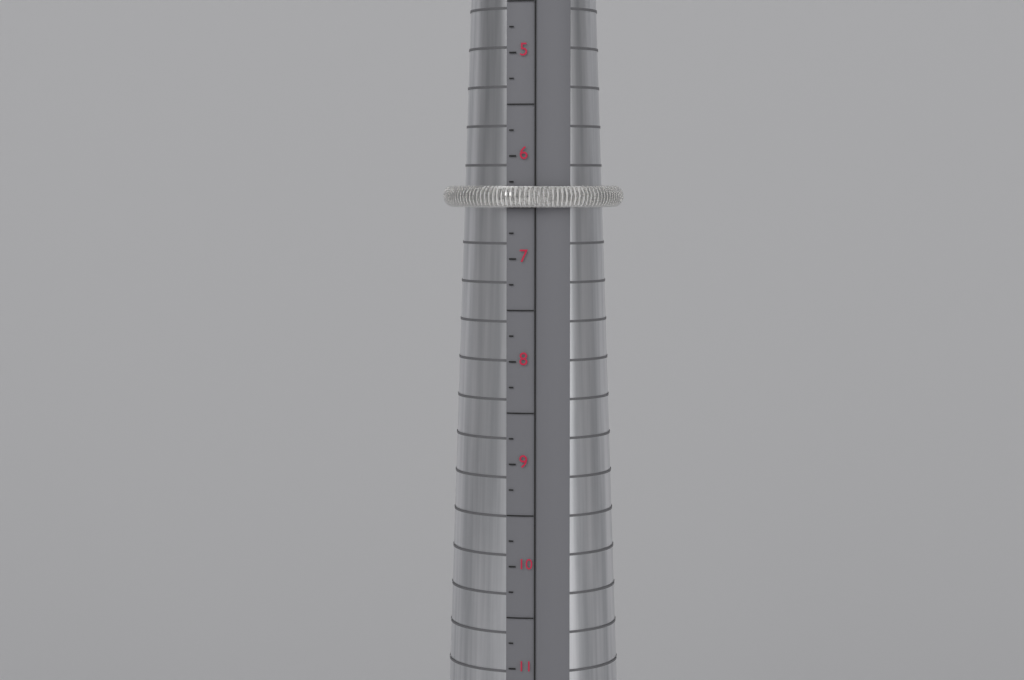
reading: 6.50 (no unit)
